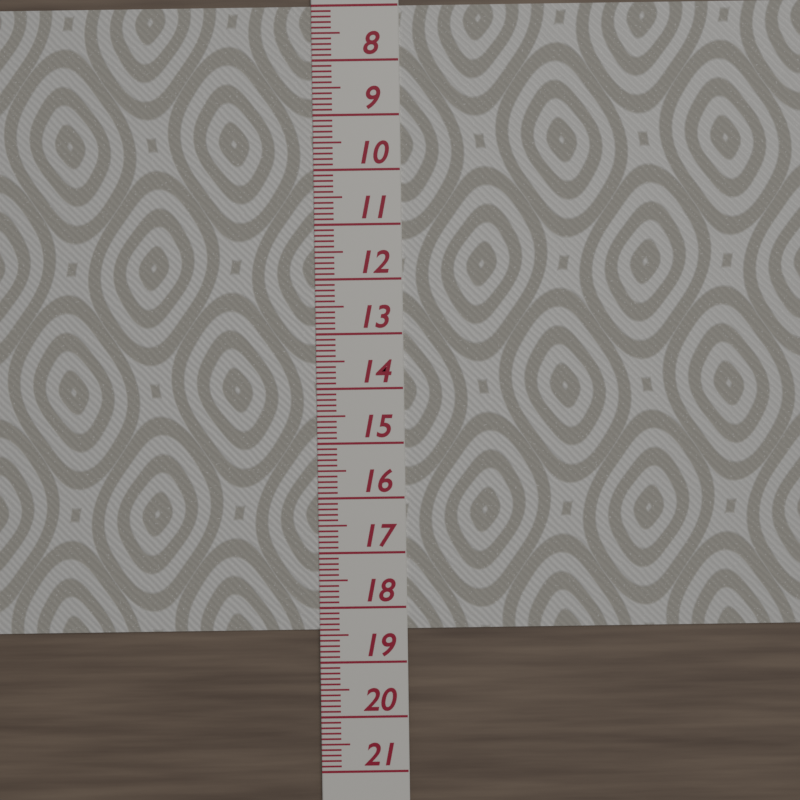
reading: 18.4 (no unit)
